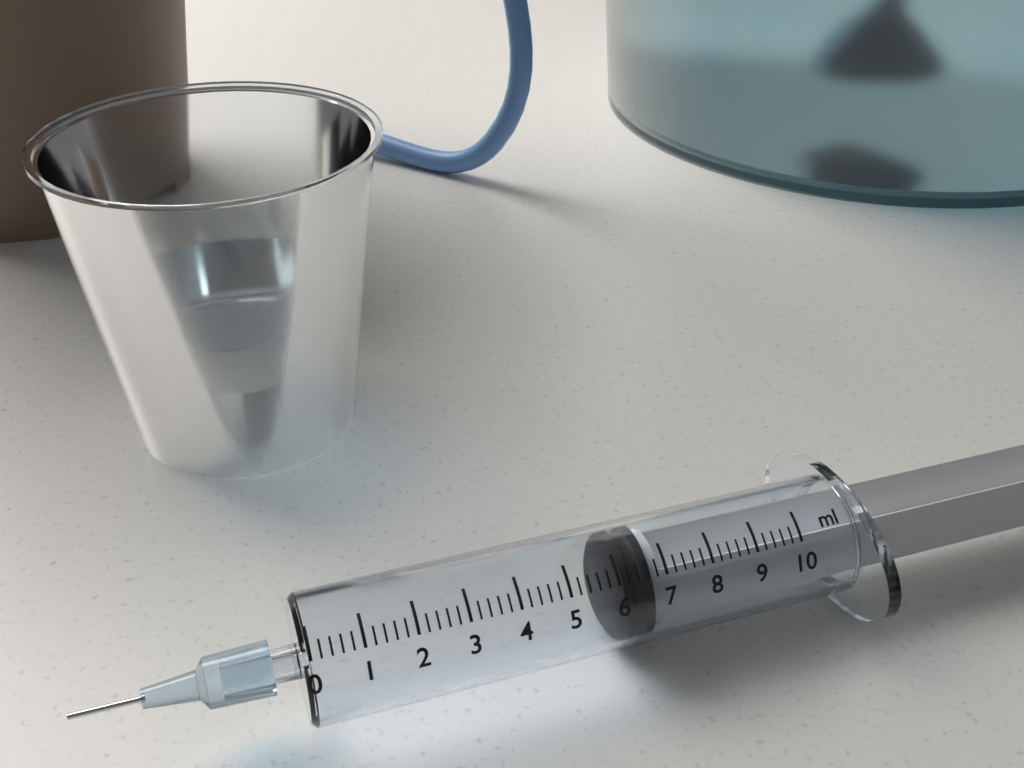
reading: 6.0 ml
